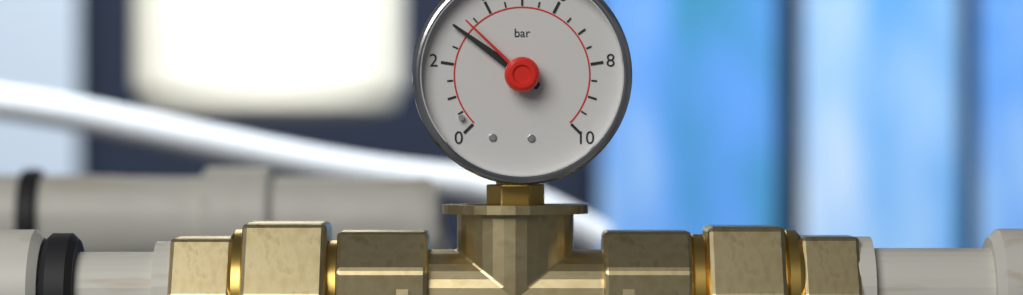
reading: 3.0 bar
